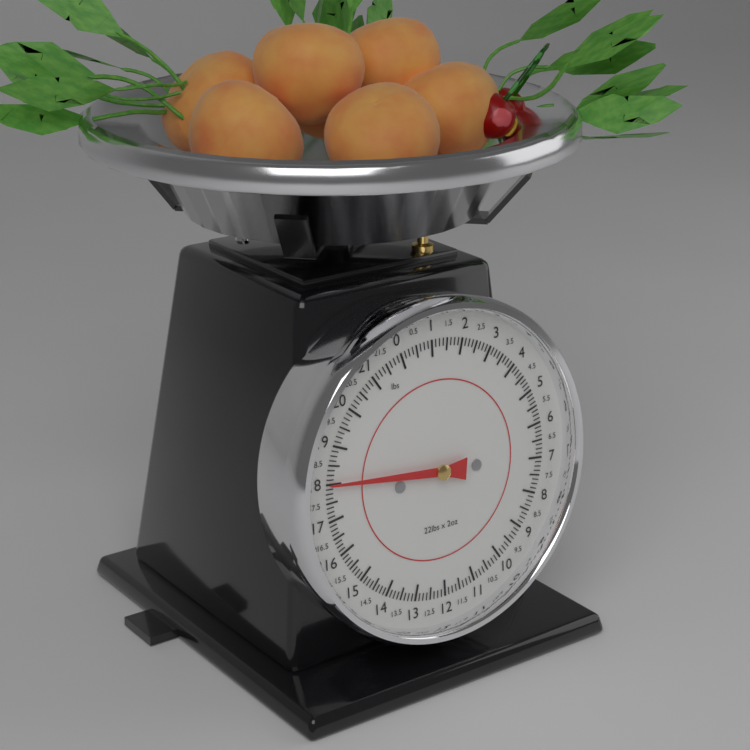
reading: 18.000 lbs
